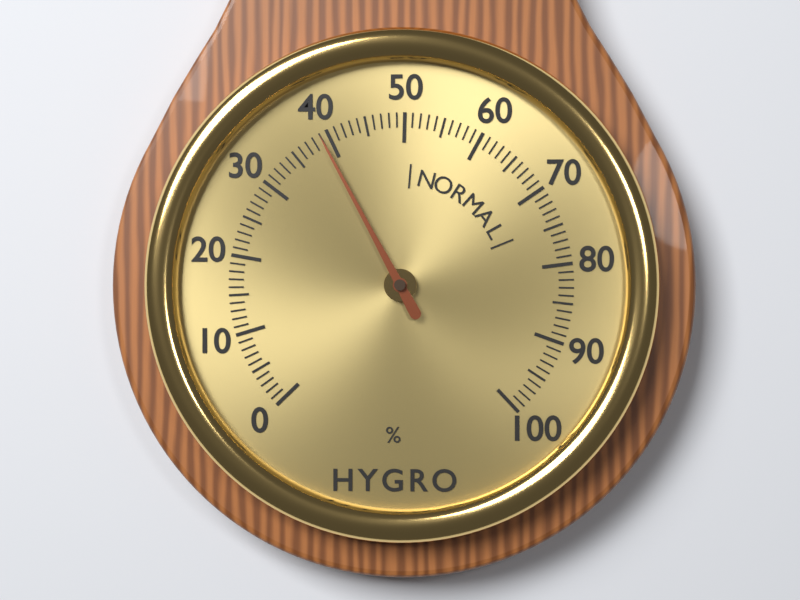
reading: 39 %
